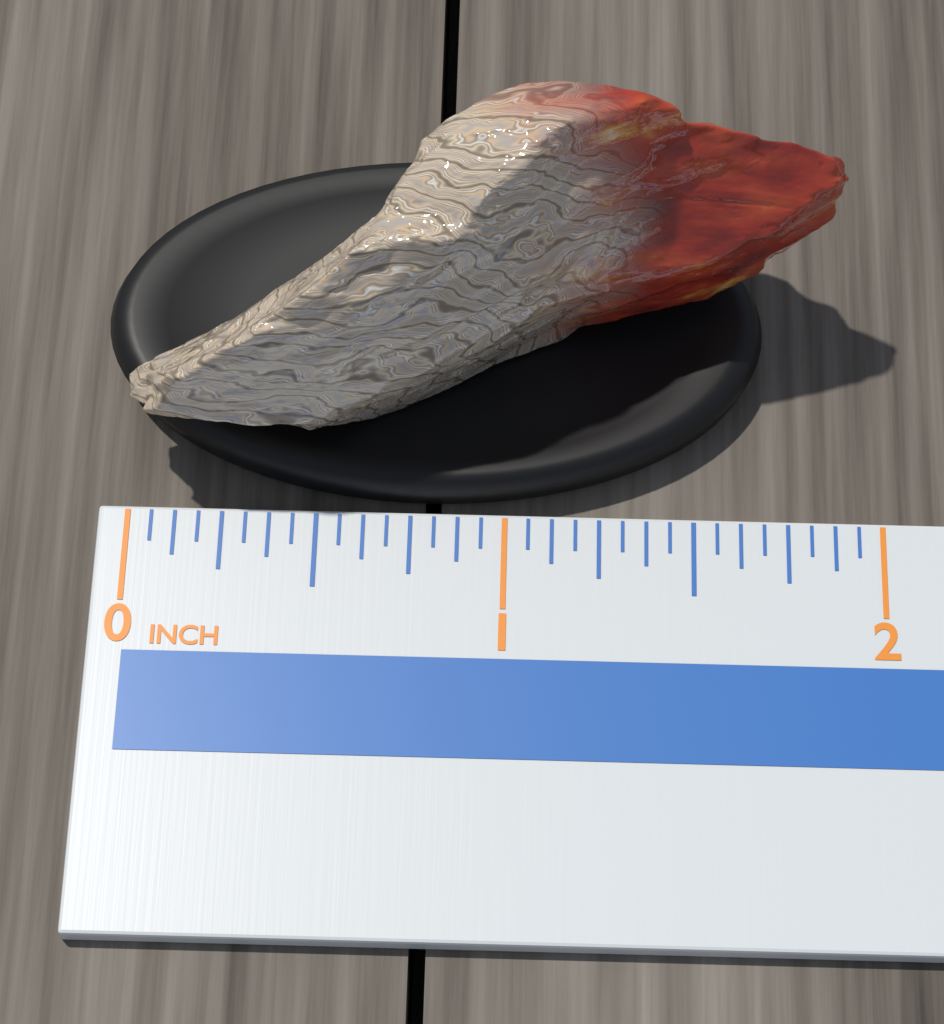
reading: 1.8750 in
